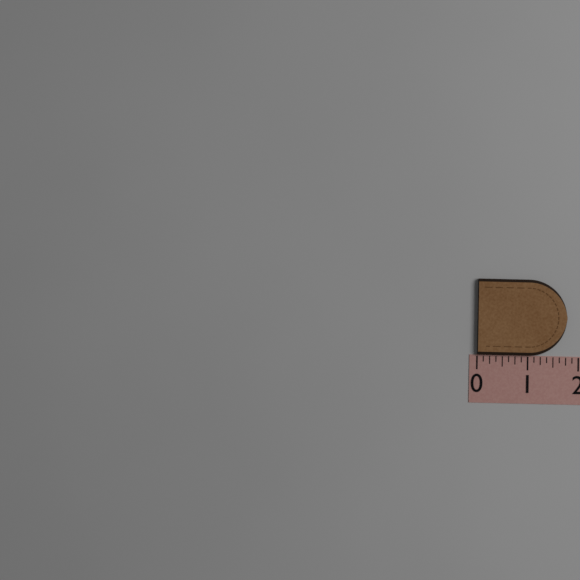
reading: 1.750 (no unit)
